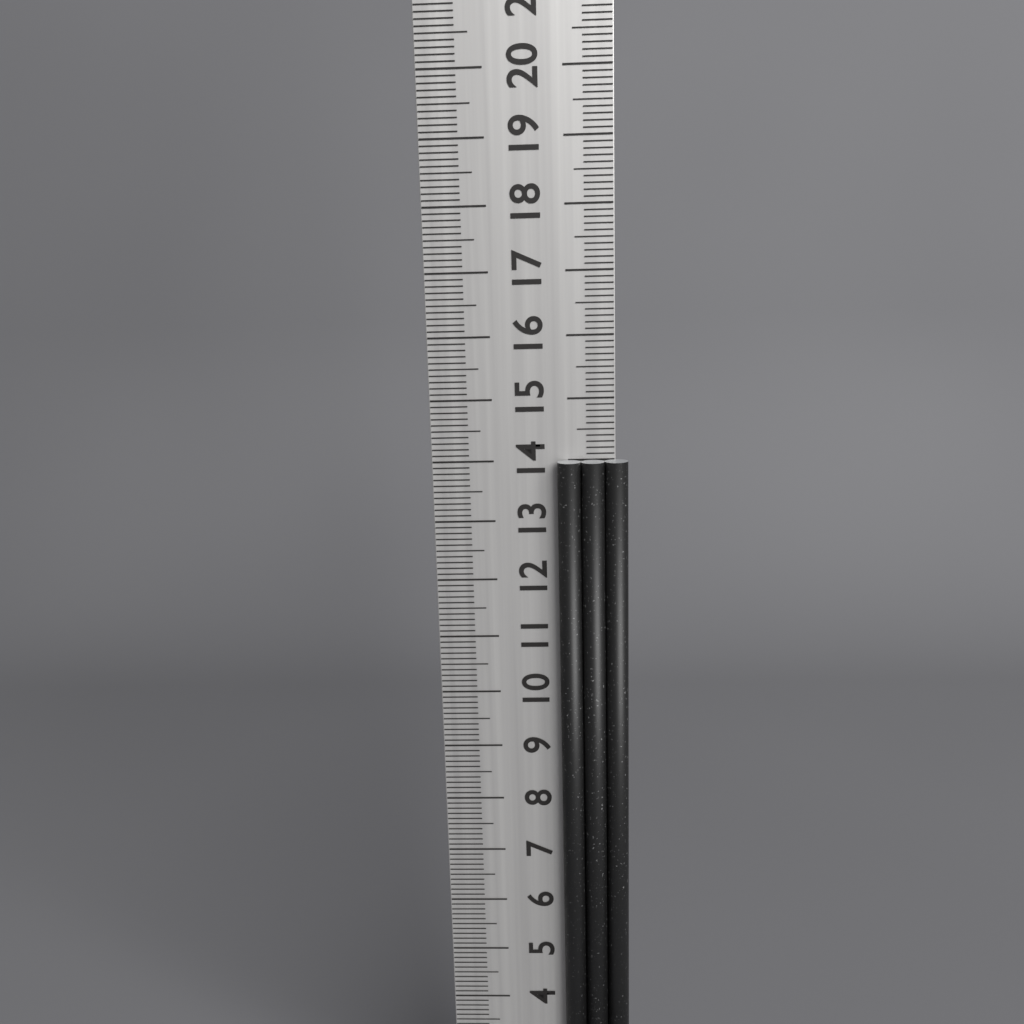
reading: 14.0 cm
